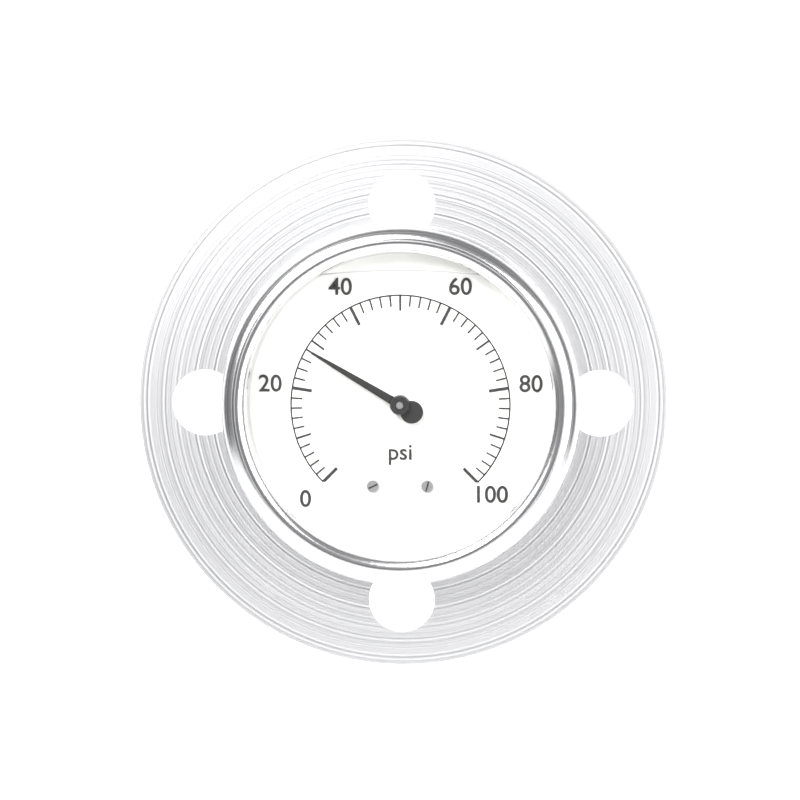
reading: 28 psi
